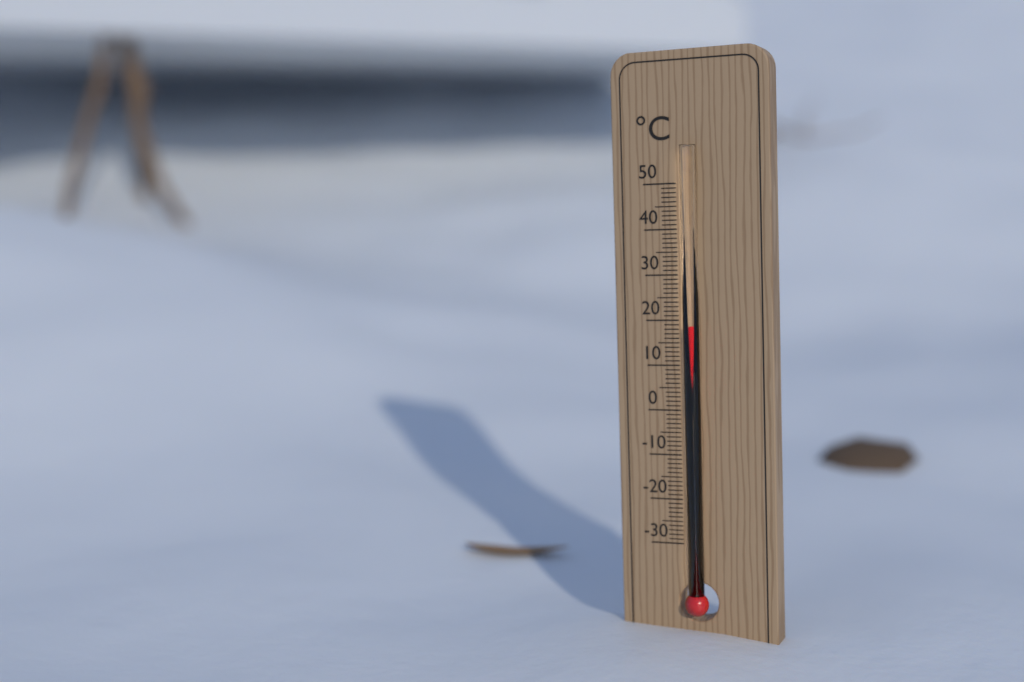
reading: 19 °C
